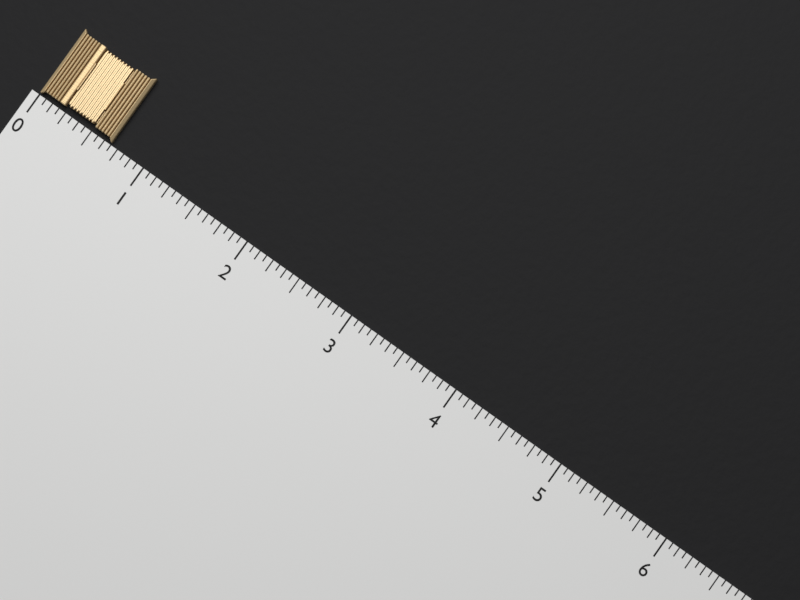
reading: 0.6875 (no unit)
